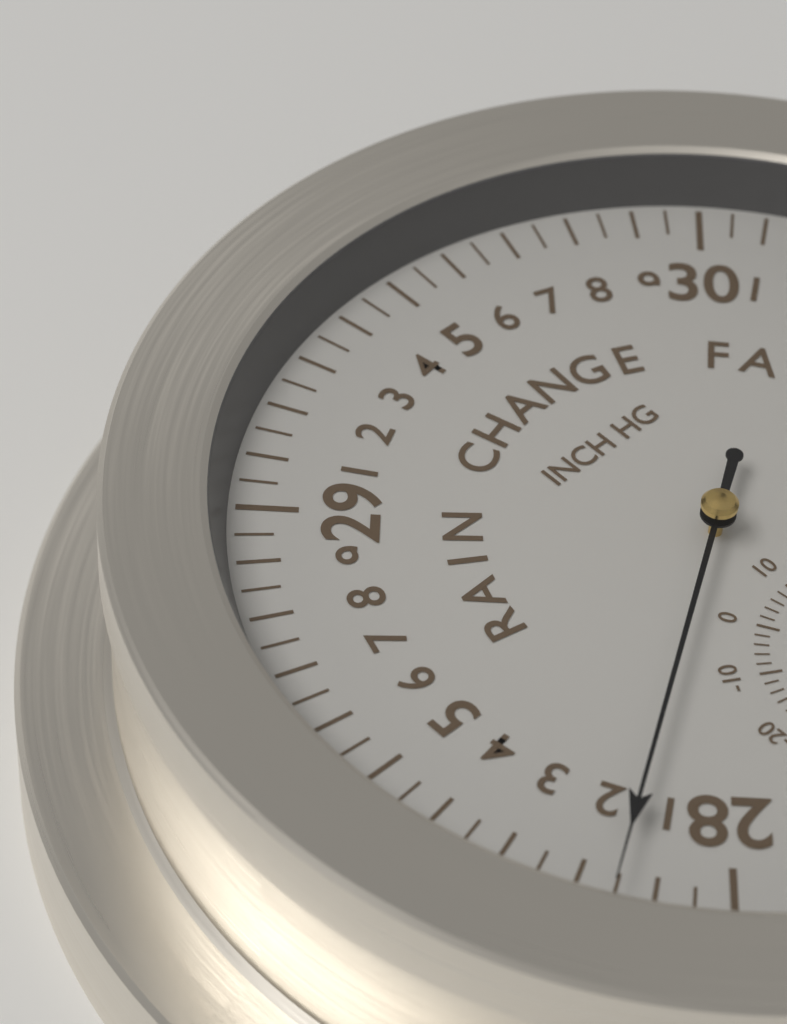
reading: 28.15 inHg
